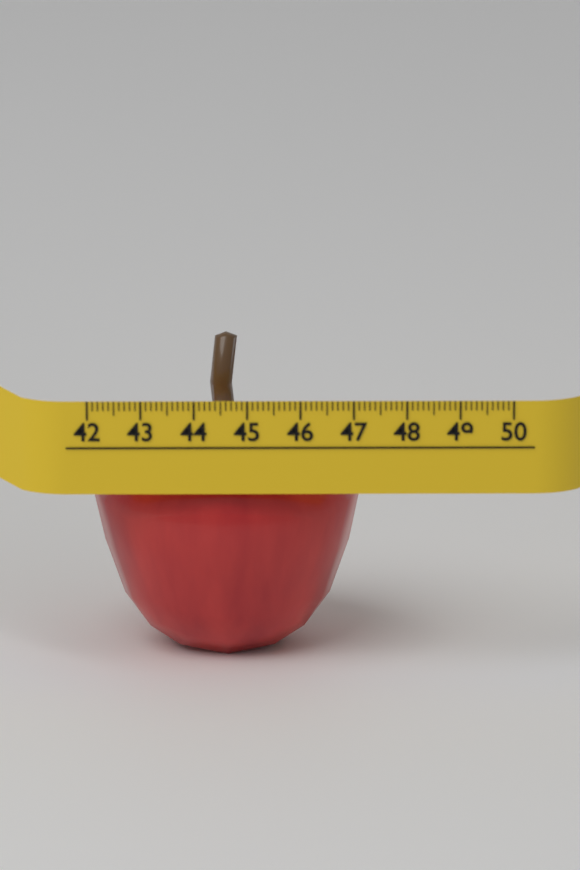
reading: 47.2 (no unit)
